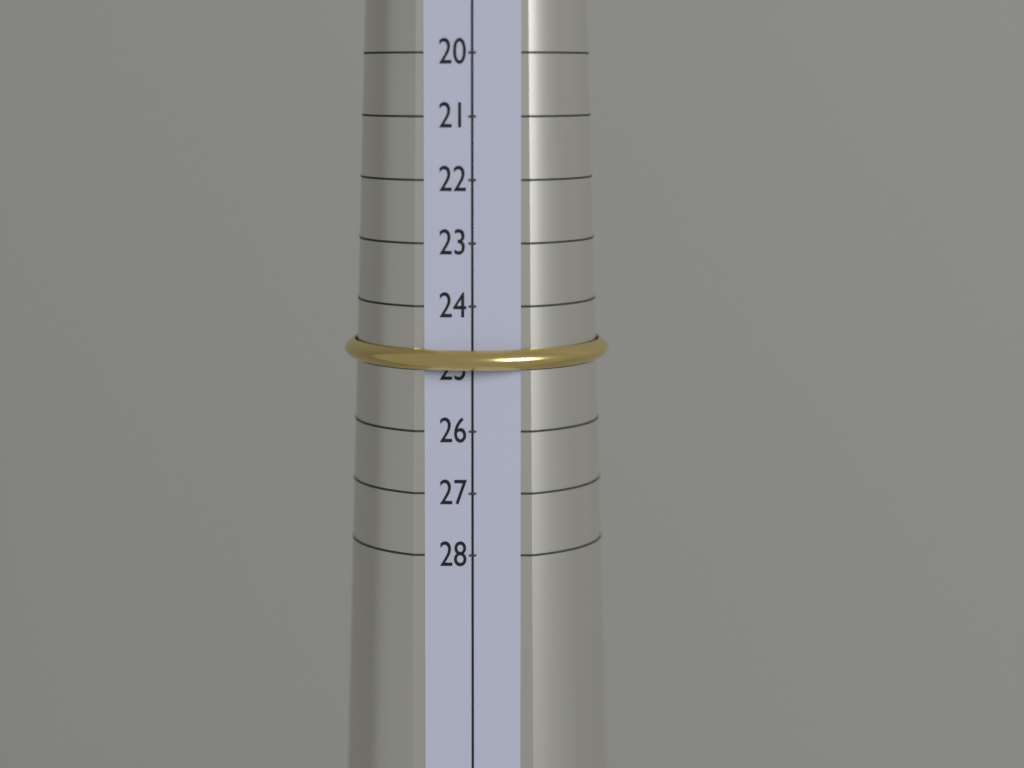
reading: 25 (no unit)
